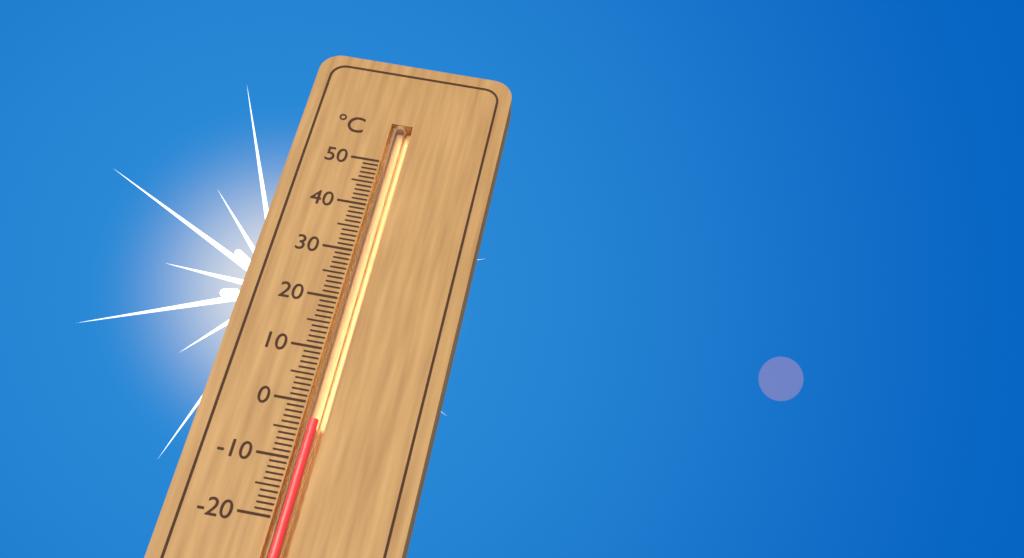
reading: -3 °C
